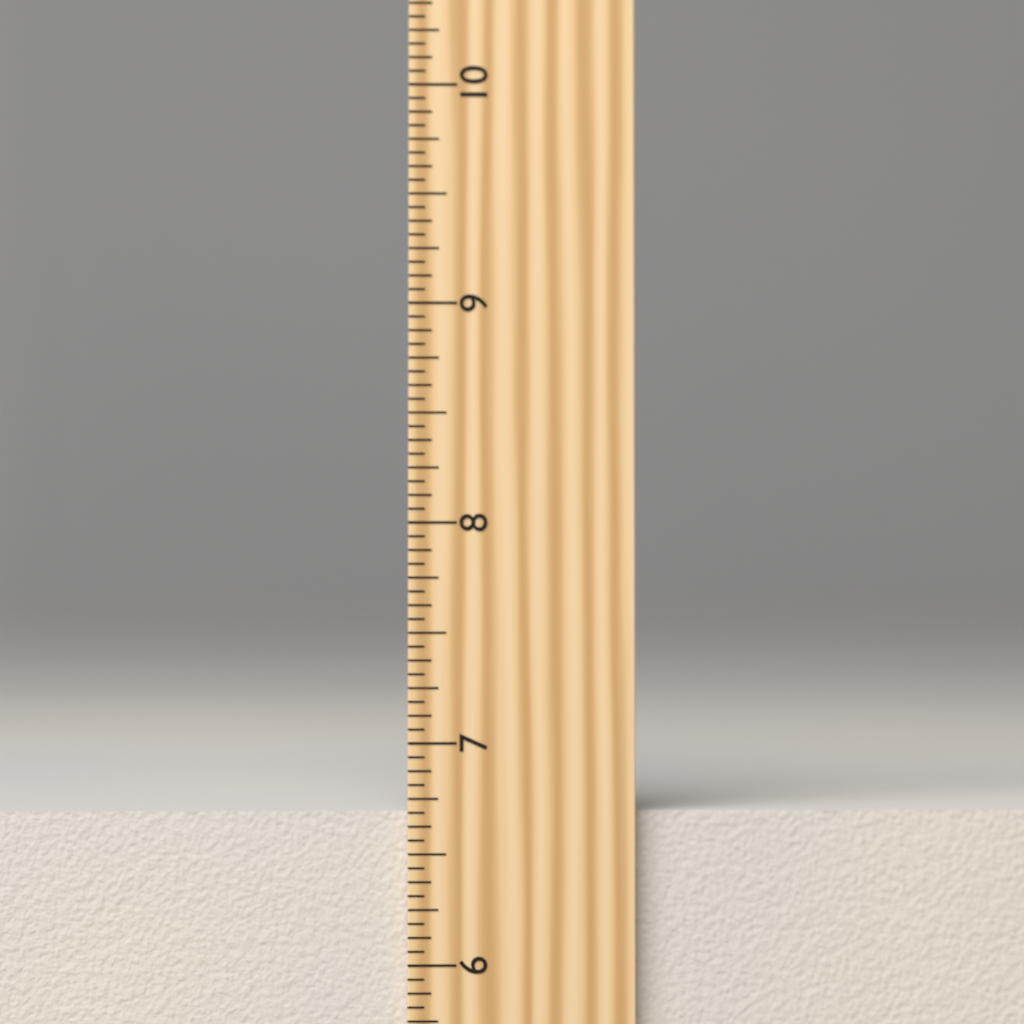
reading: 6.6875 inch
